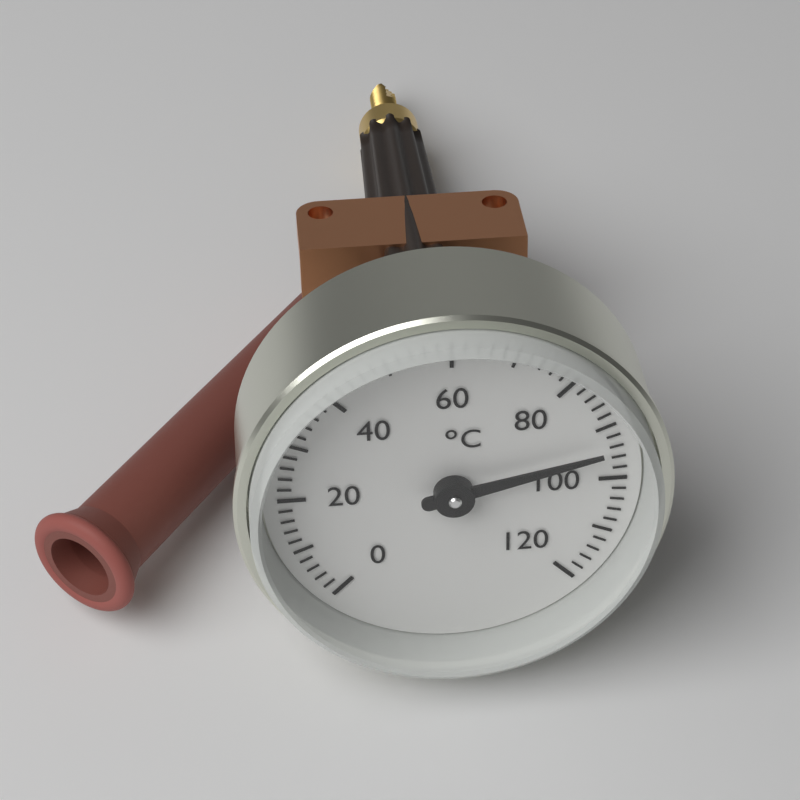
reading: 94 °C
